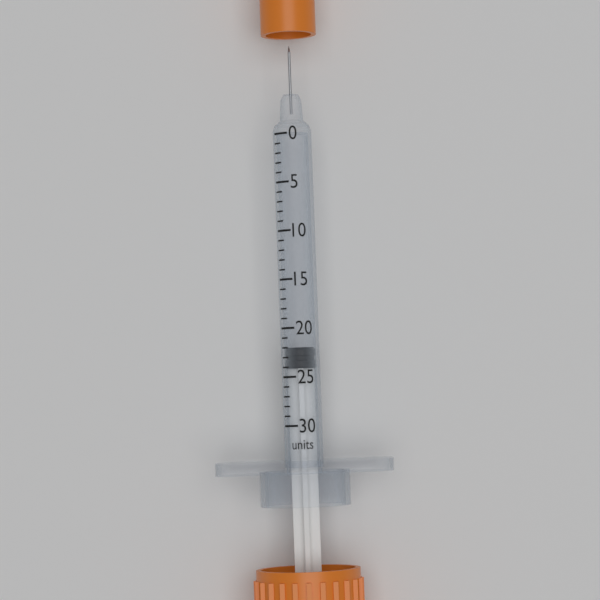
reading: 22 units
